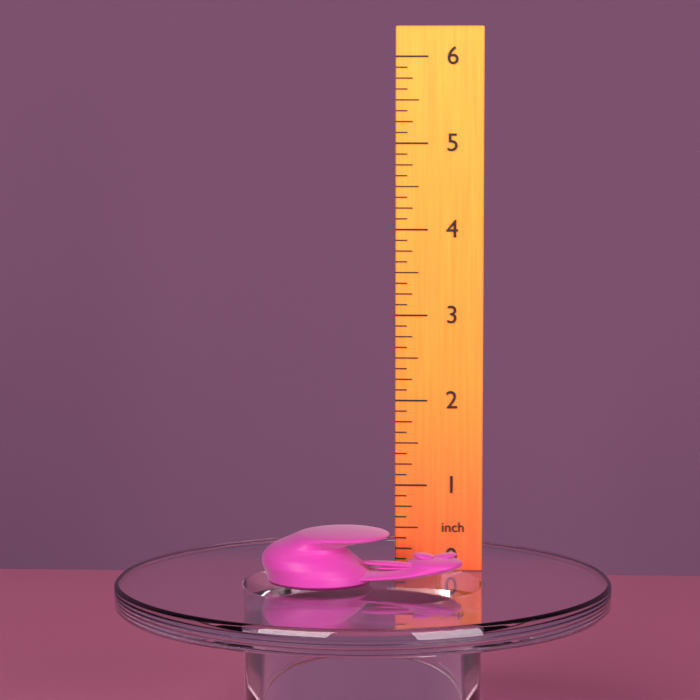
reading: 0.625 inch
